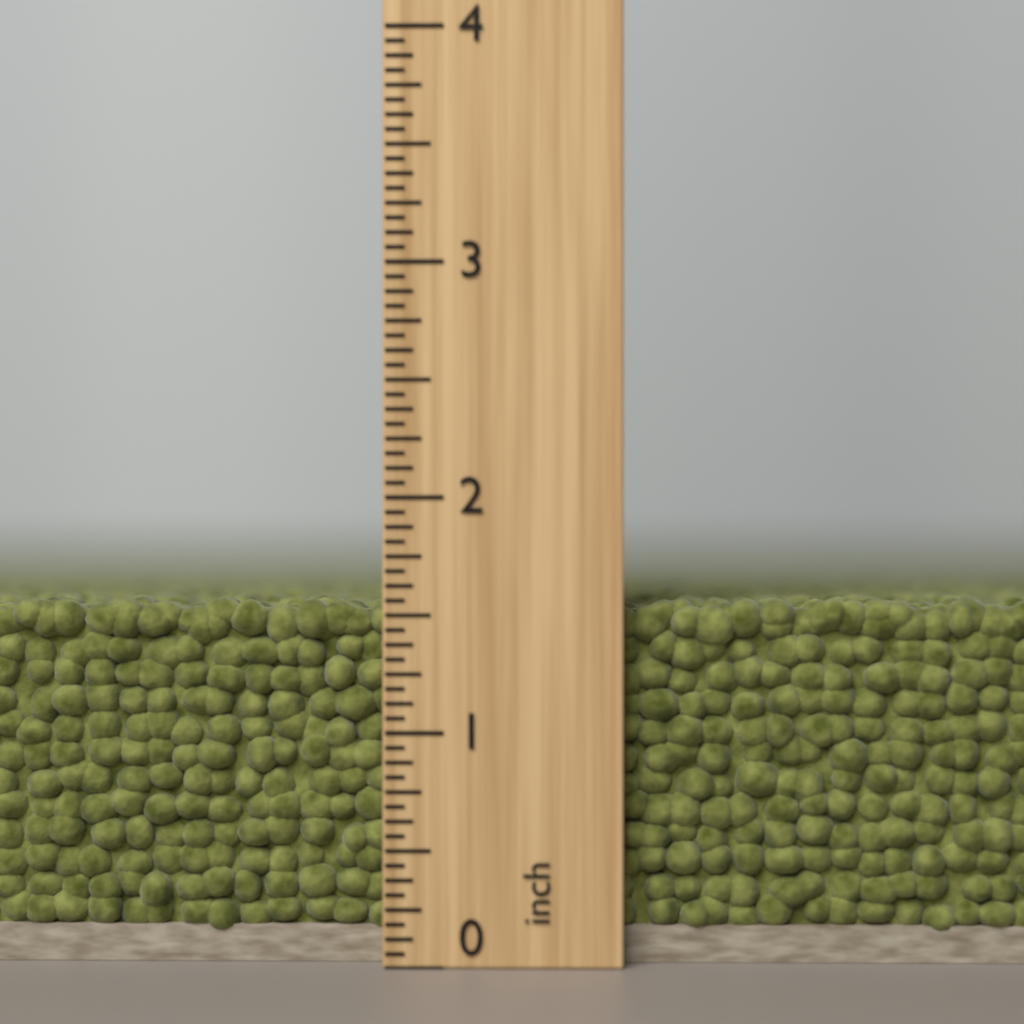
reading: 1.5625 inch
